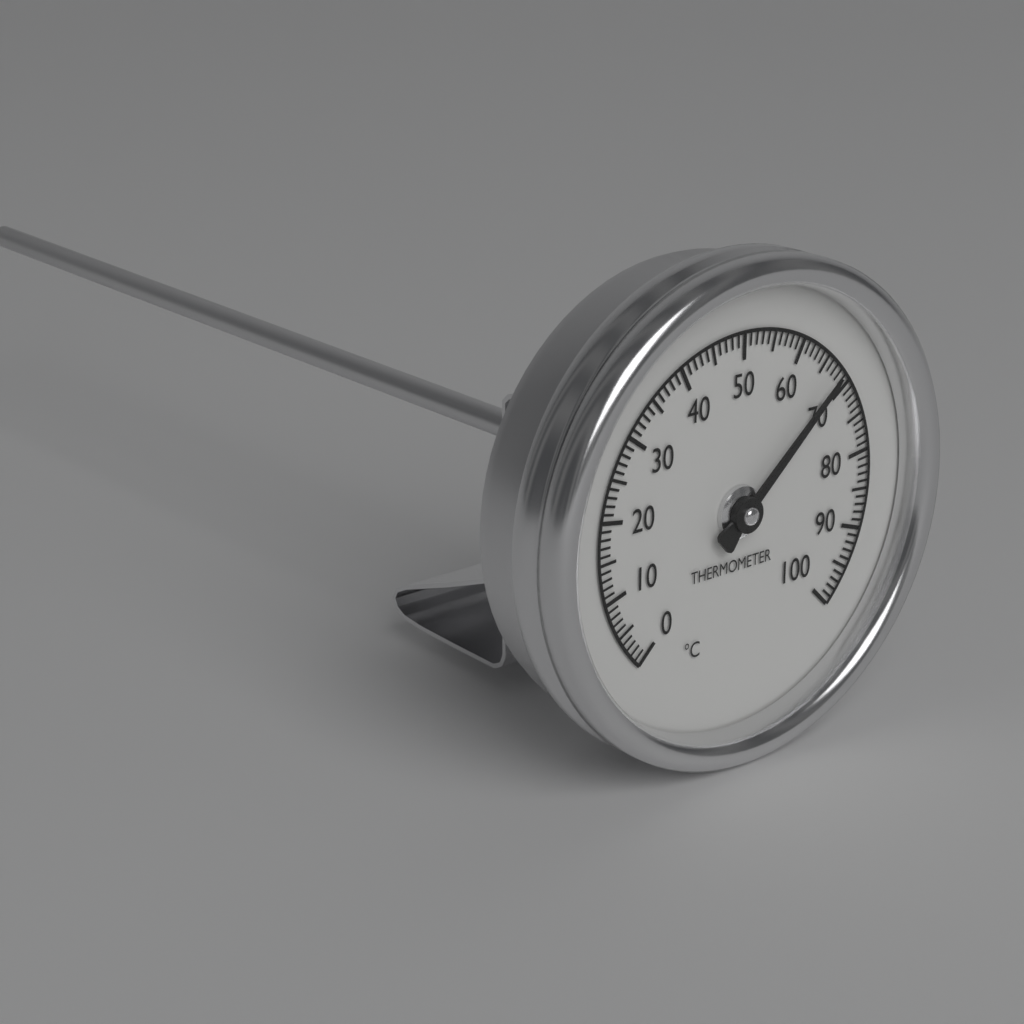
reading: 68 °C
